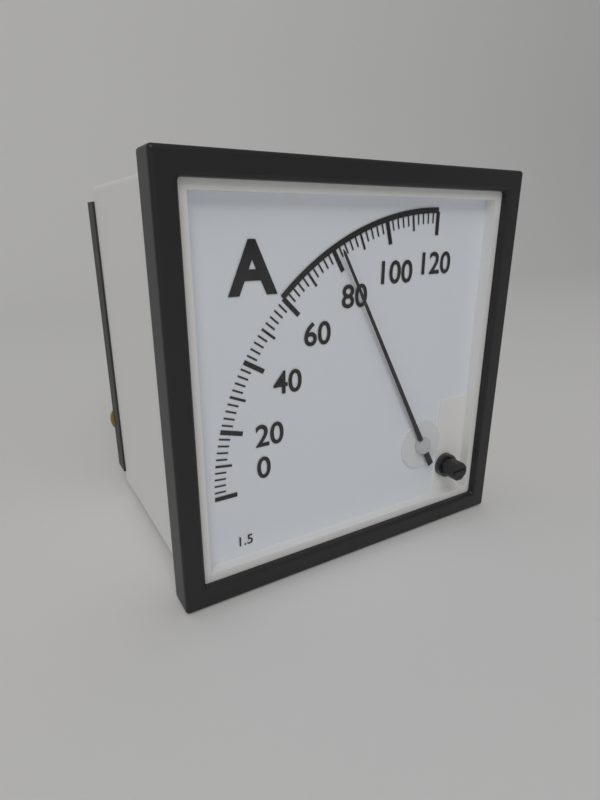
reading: 82 A
